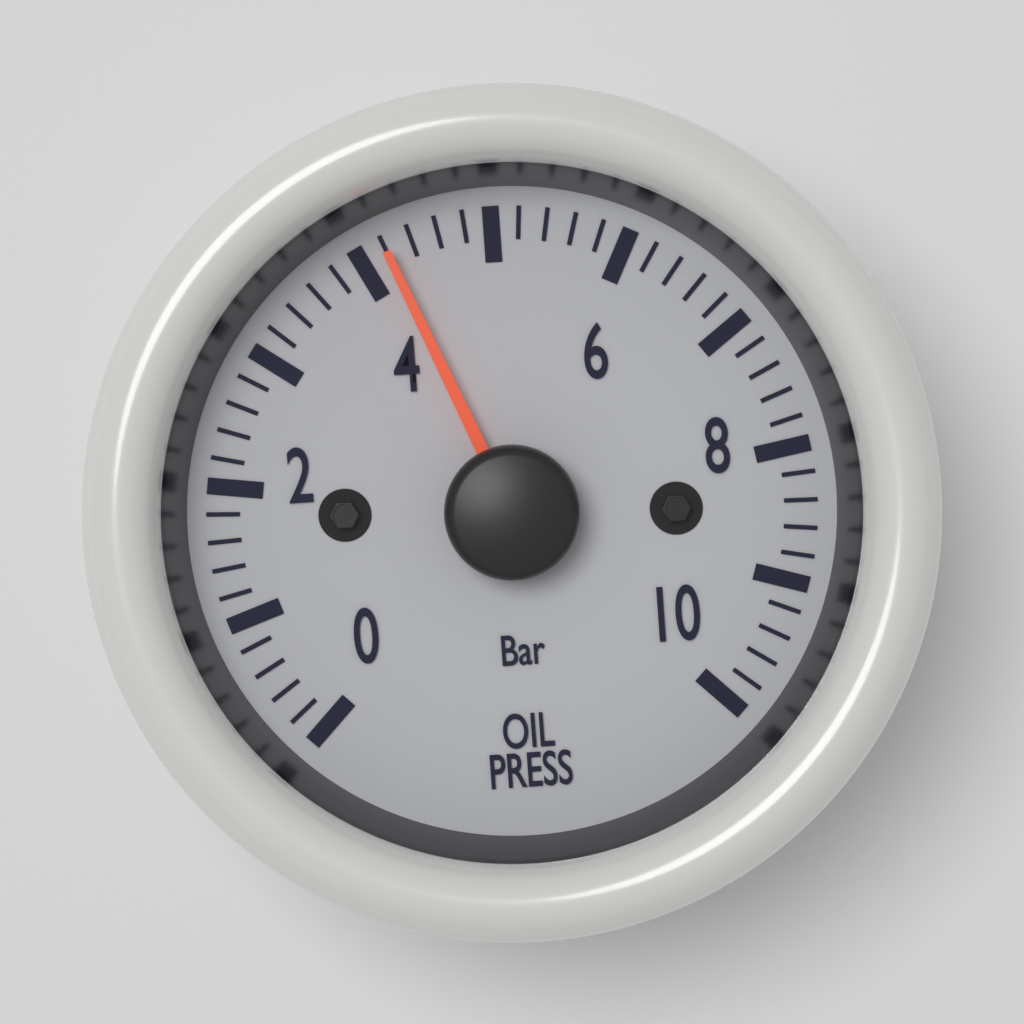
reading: 4.2 bar
